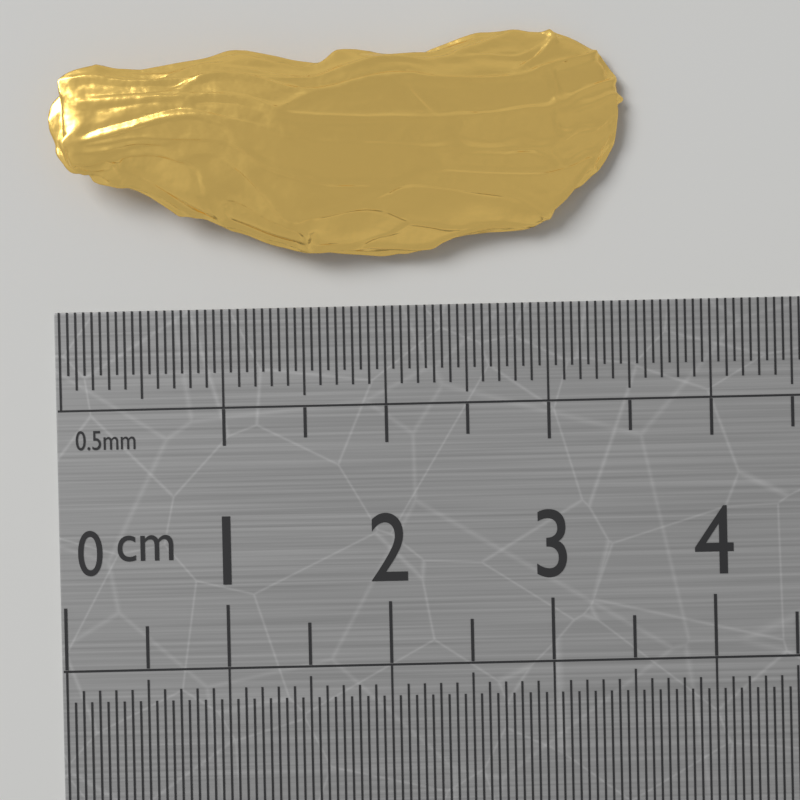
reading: 3.50 cm
